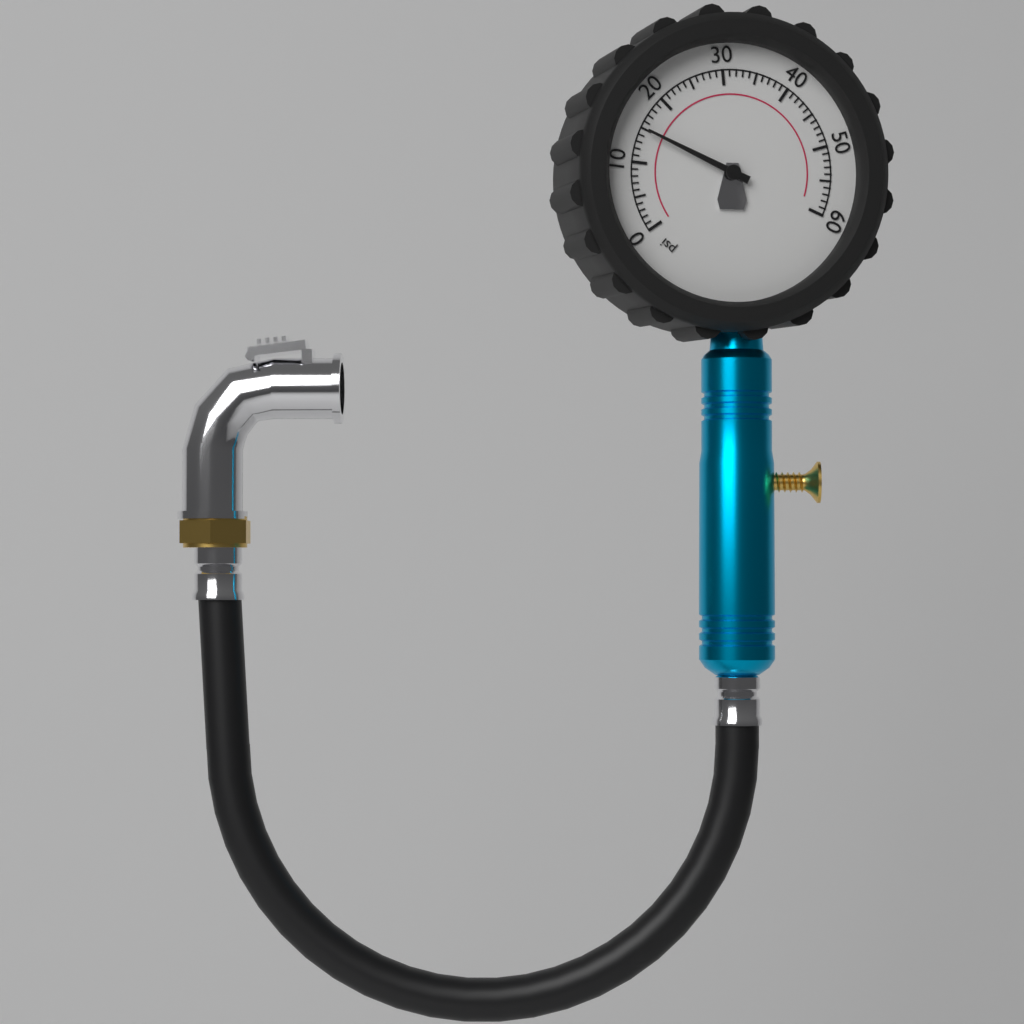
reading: 15 psi
